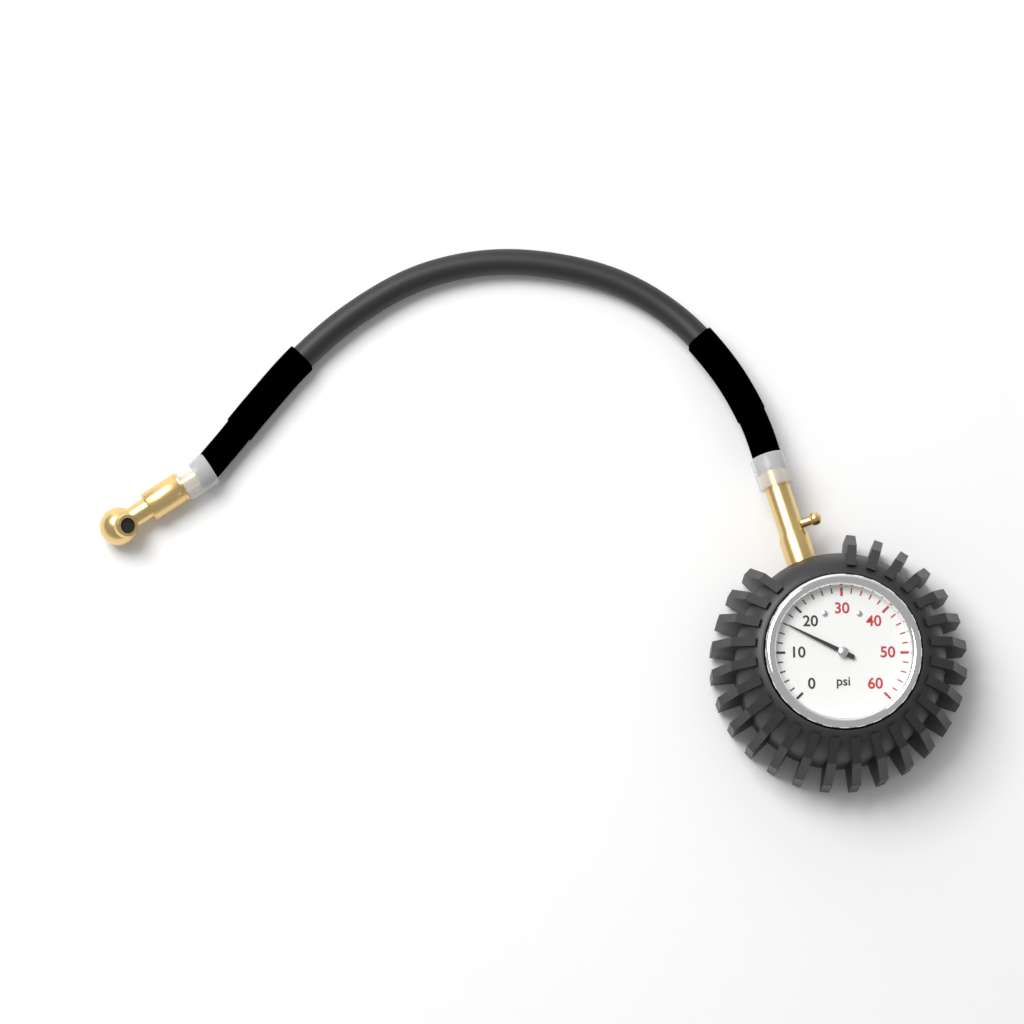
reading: 16 psi
